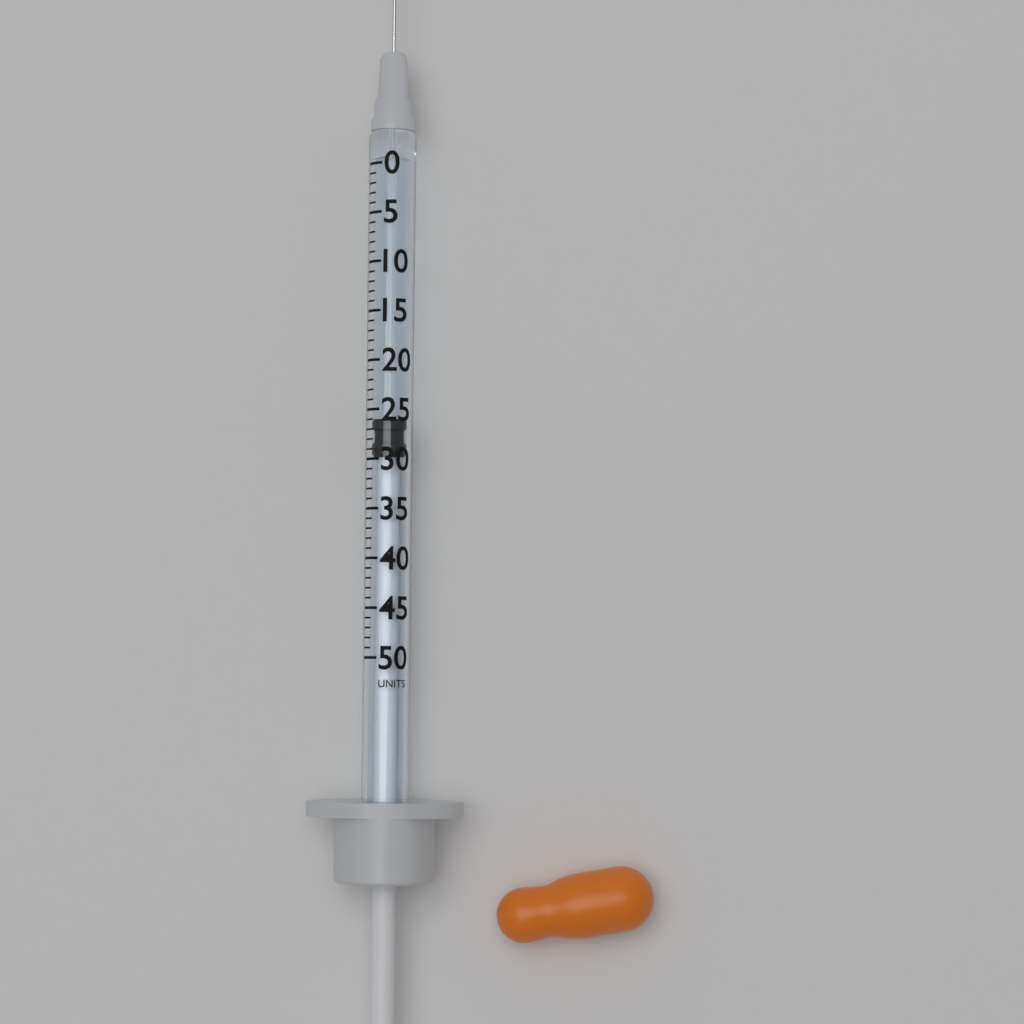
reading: 26 units
